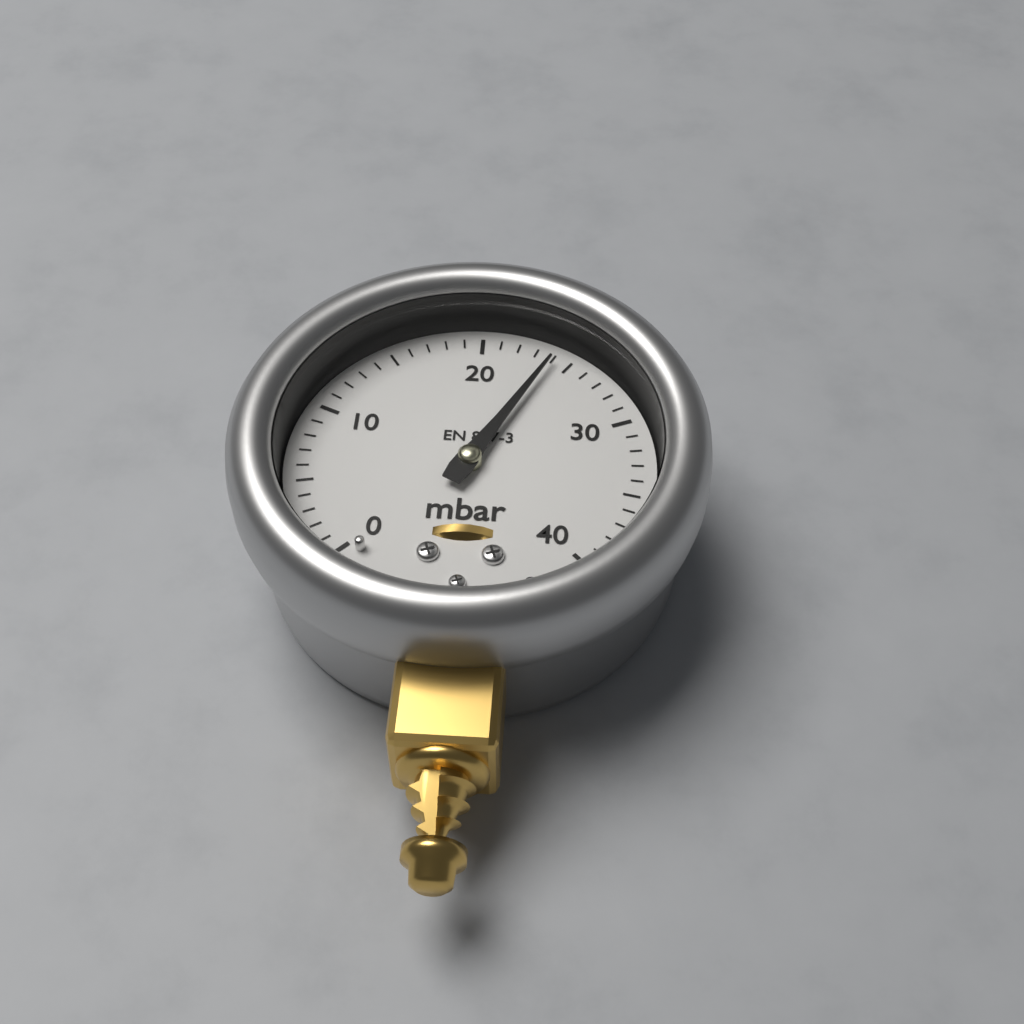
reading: 24 mbar
